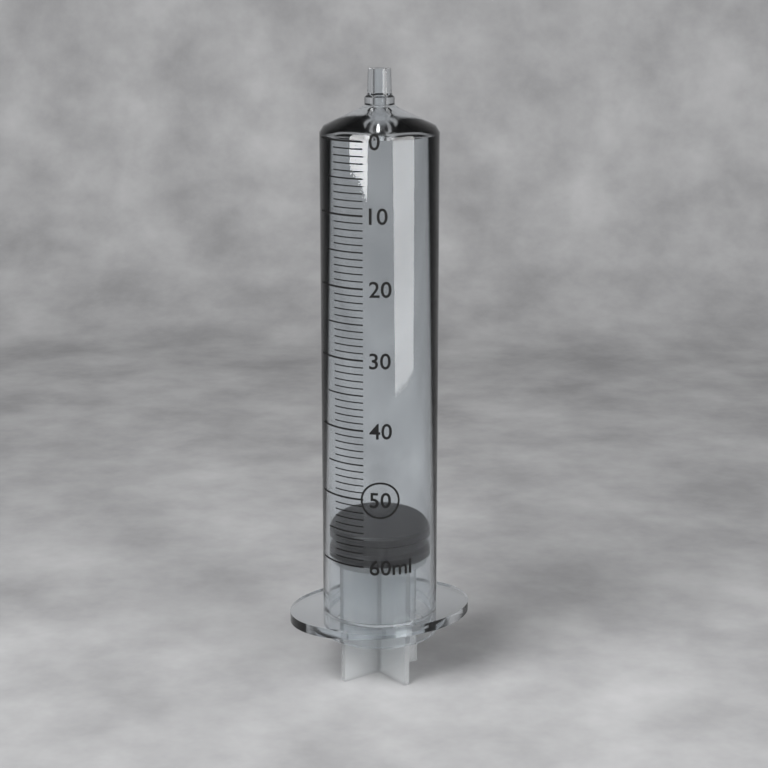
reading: 56 ml
